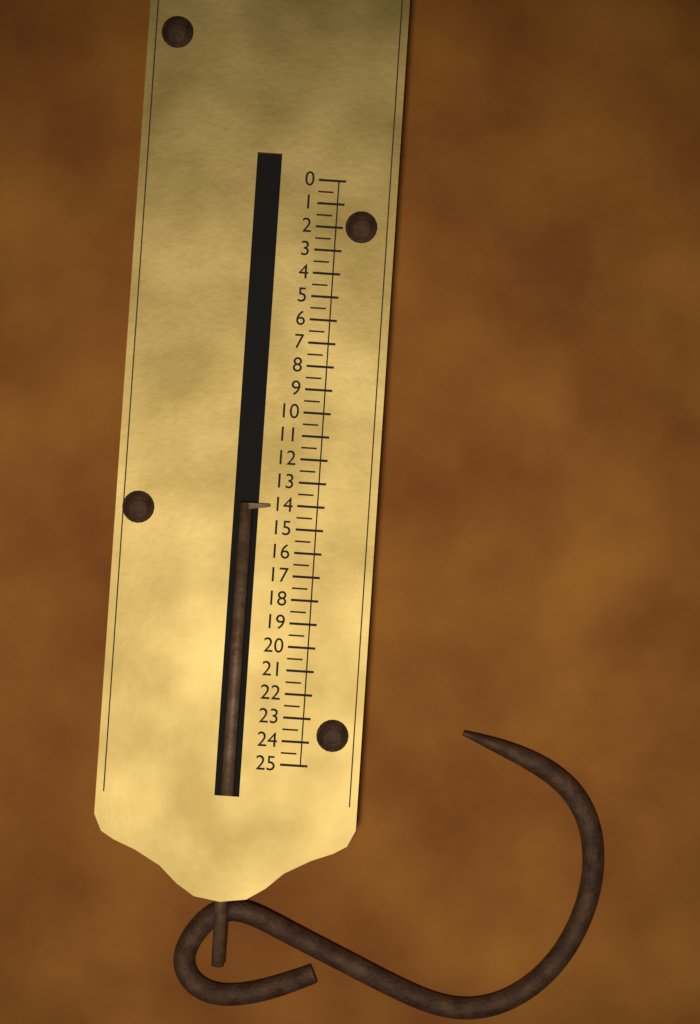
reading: 14.0 (no unit)
